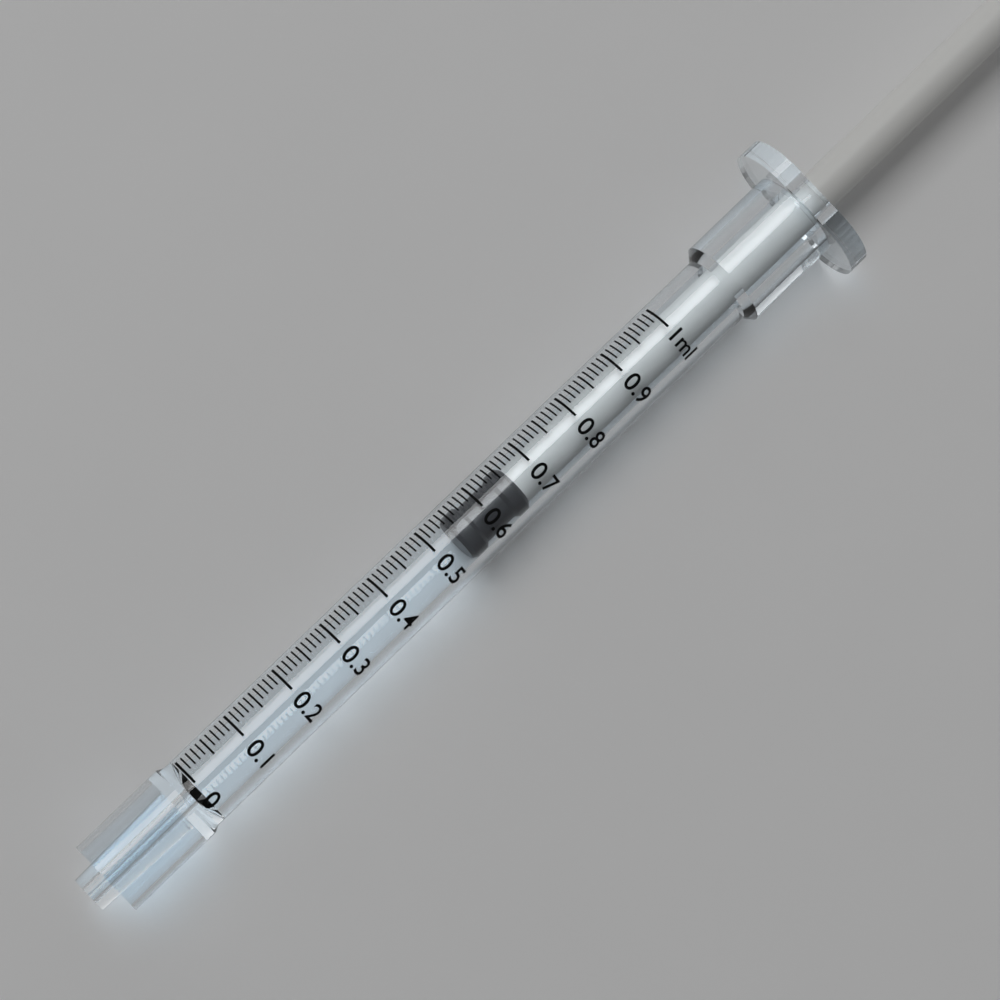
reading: 0.54 ml
